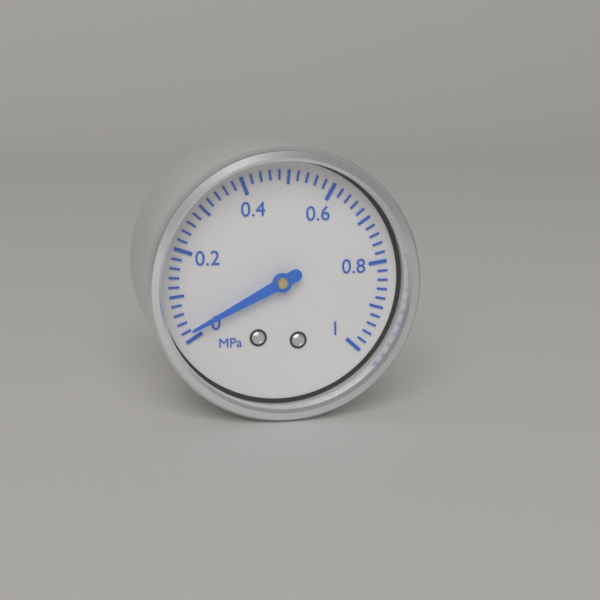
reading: 0.02 MPa
